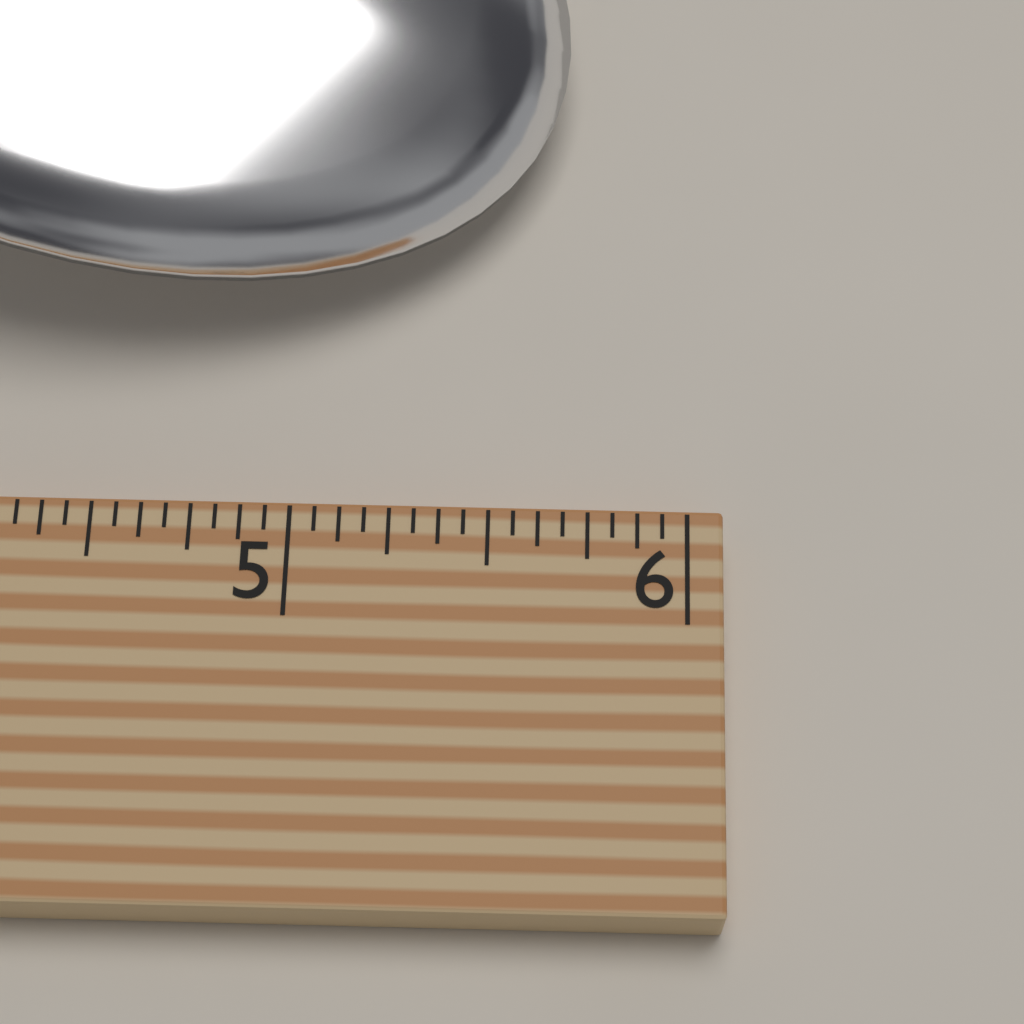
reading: 5.6875 (no unit)
